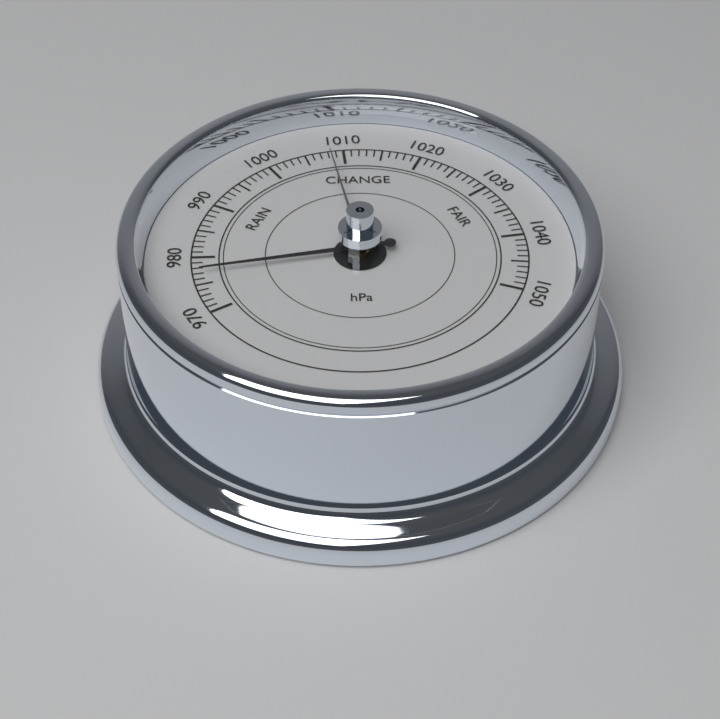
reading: 977 hPa
